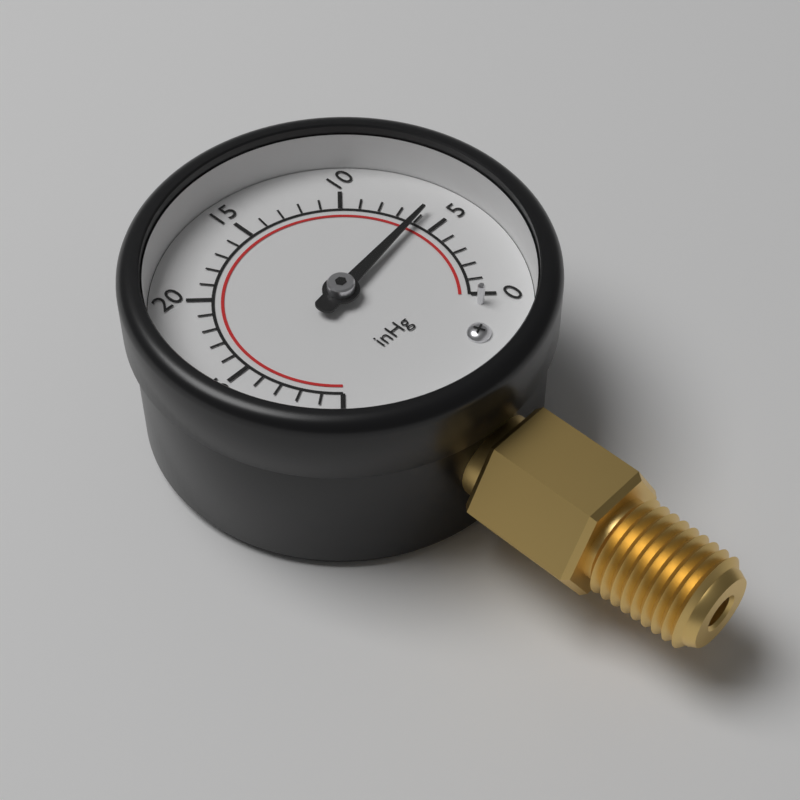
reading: 6 inHg
